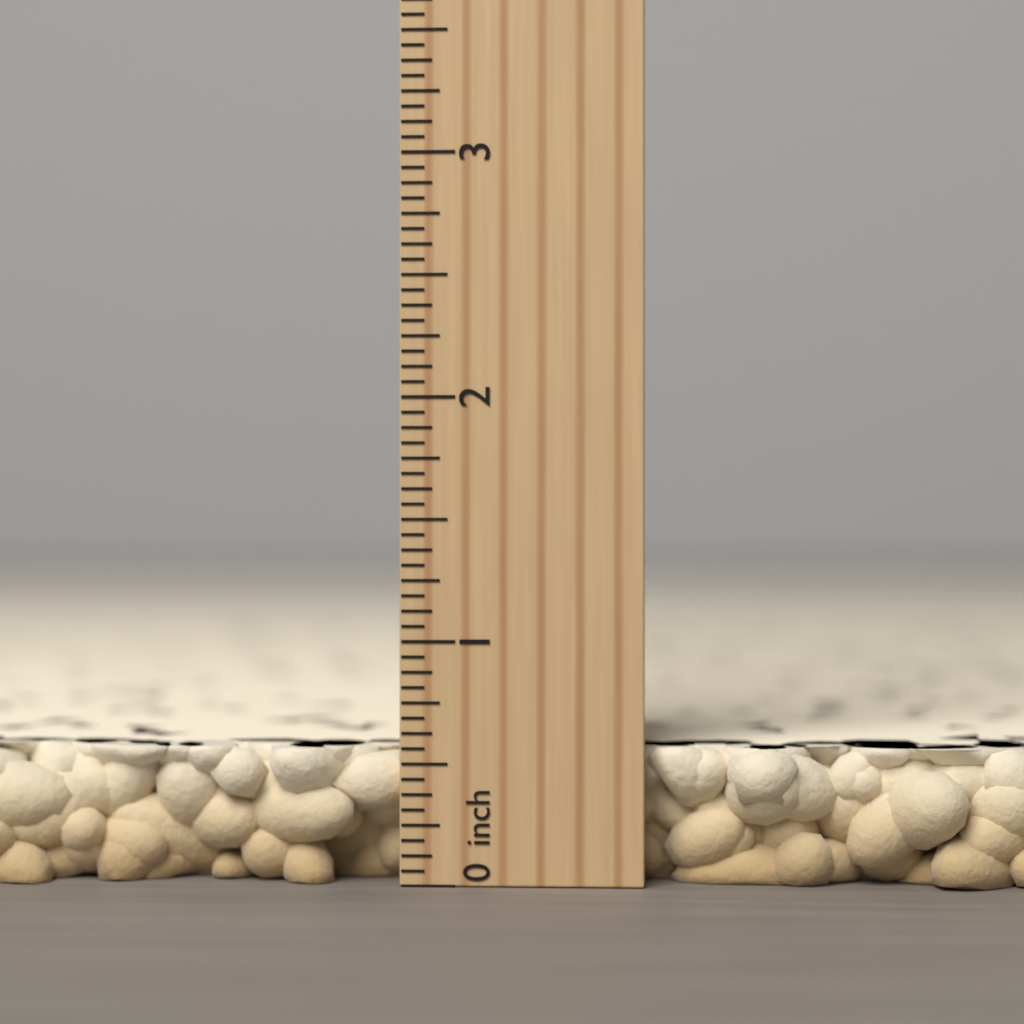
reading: 0.5625 inch
